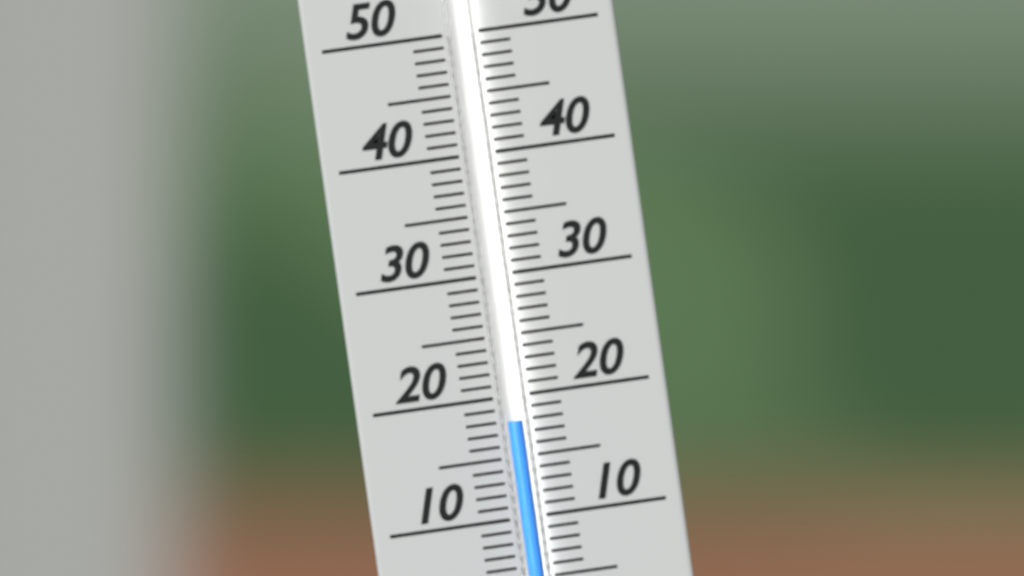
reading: 18 (no unit)
